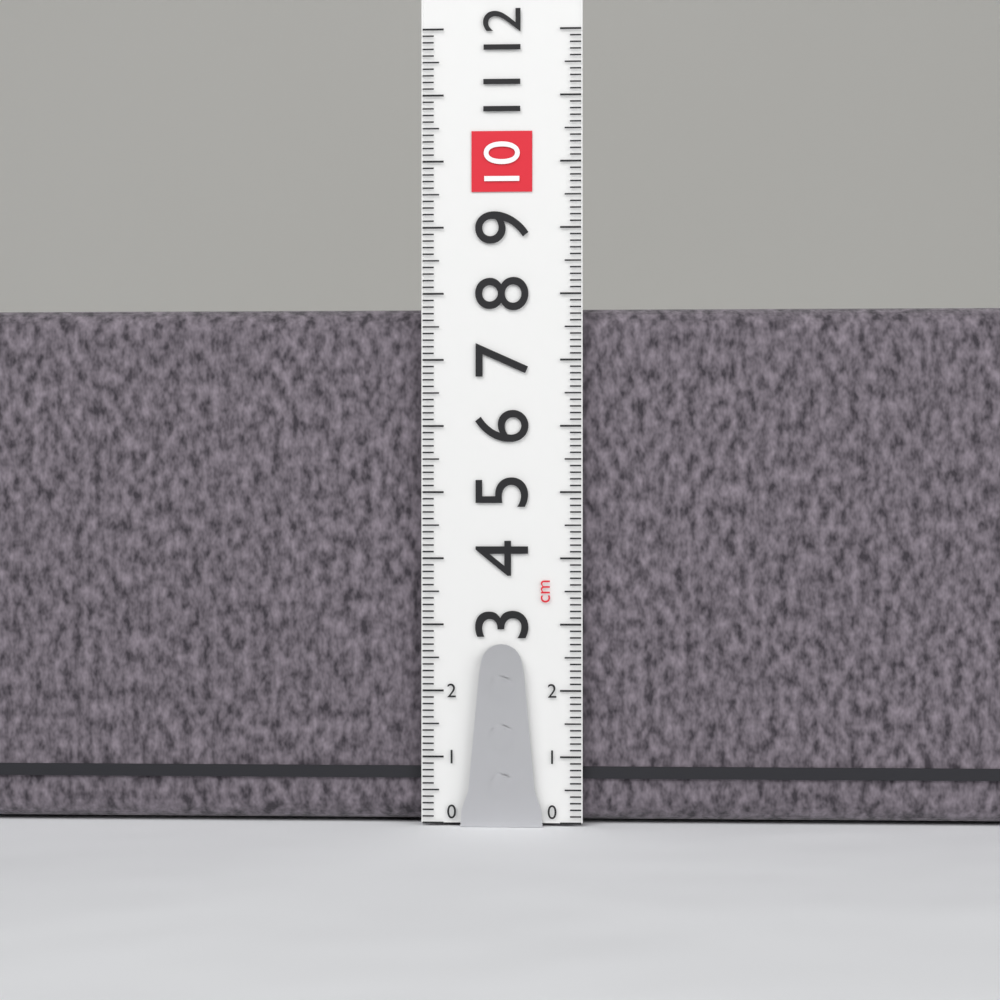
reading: 7.8 cm
